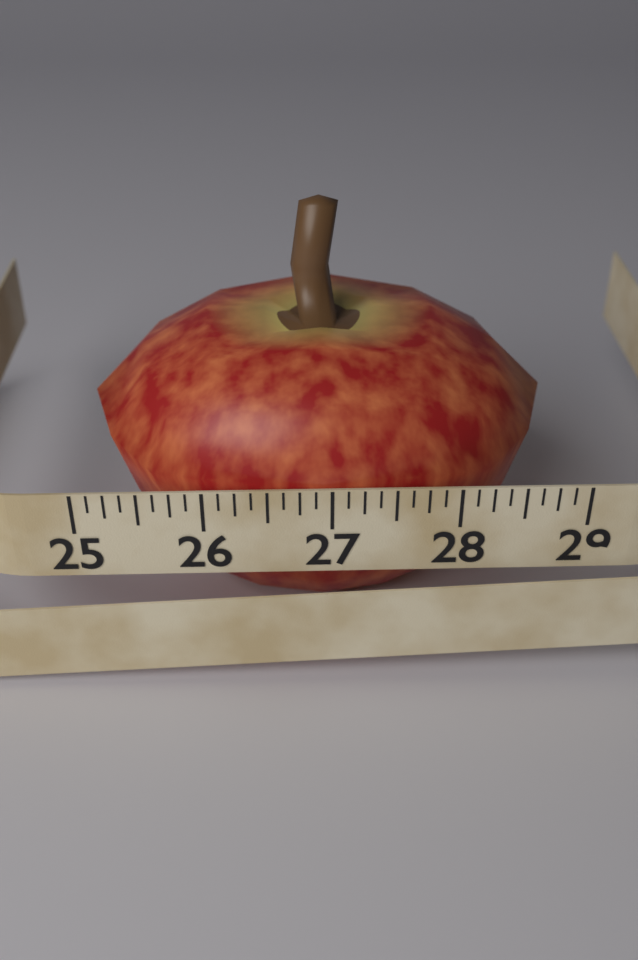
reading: 28.875 (no unit)
